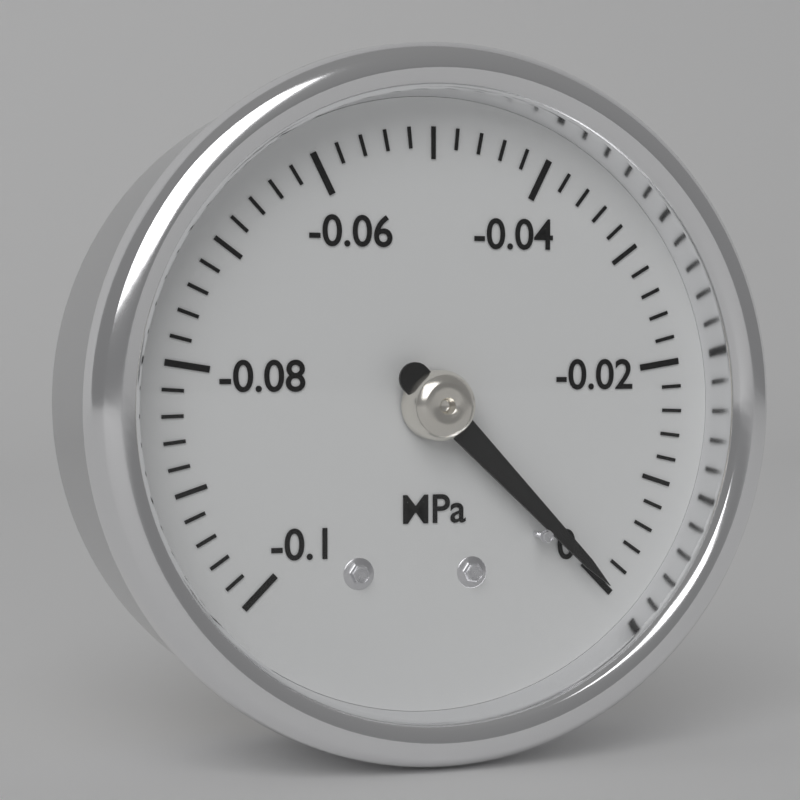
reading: 0.000 MPa
